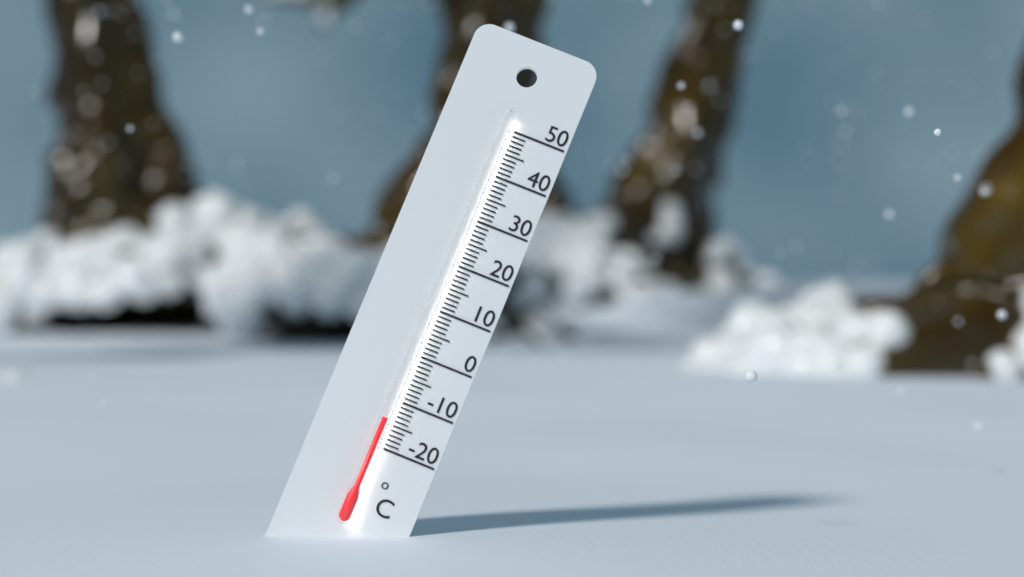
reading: -14 °C
